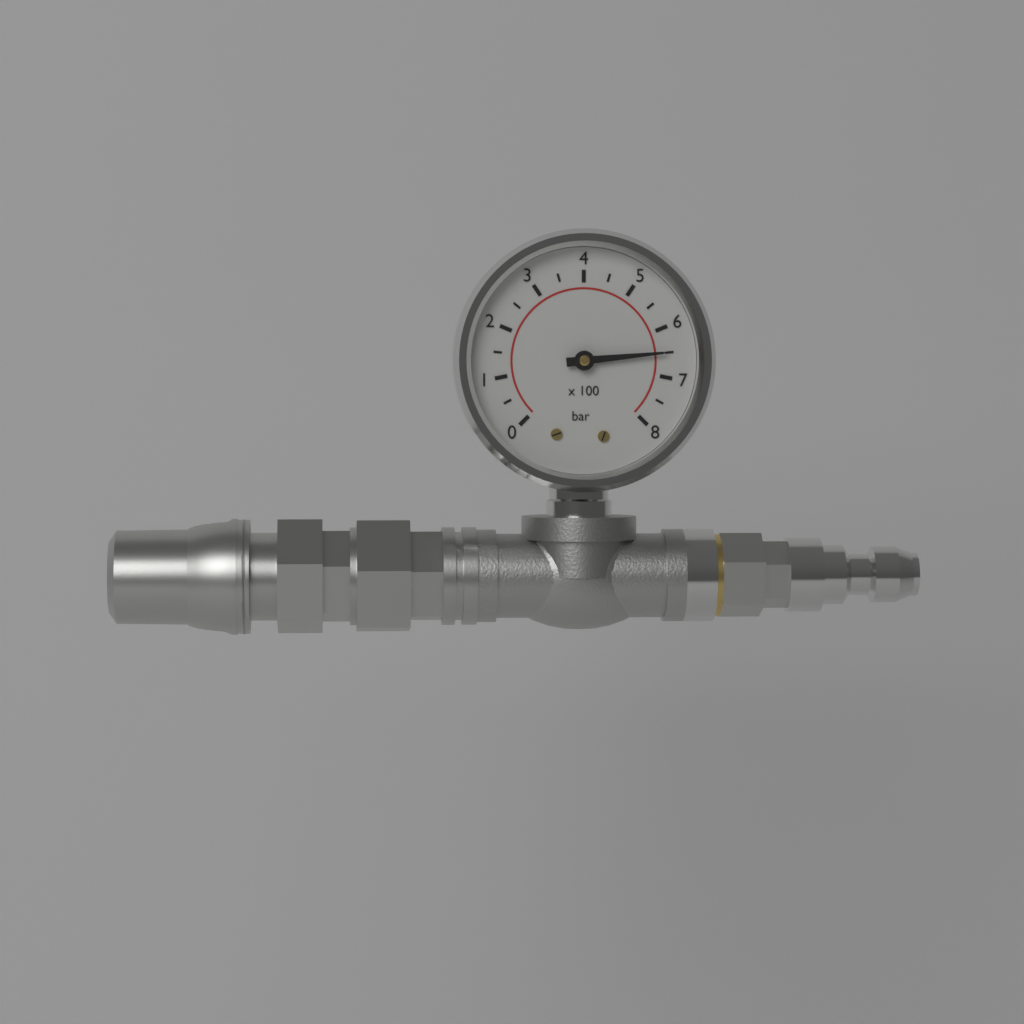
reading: 650 bar
